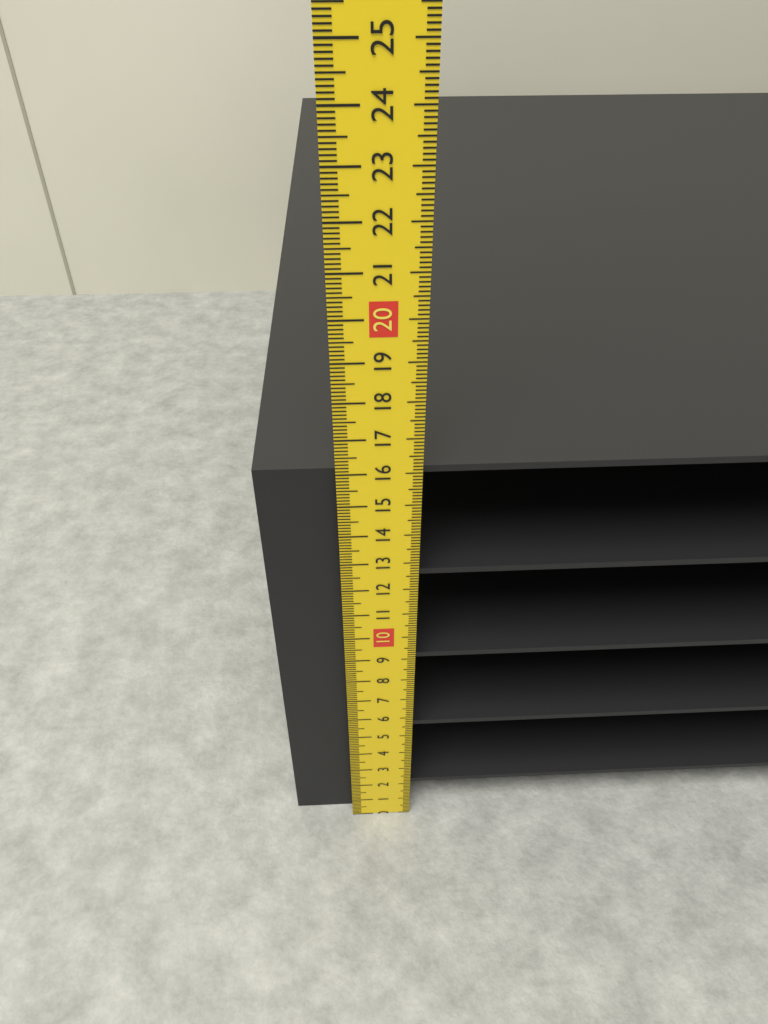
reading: 15.9 cm
